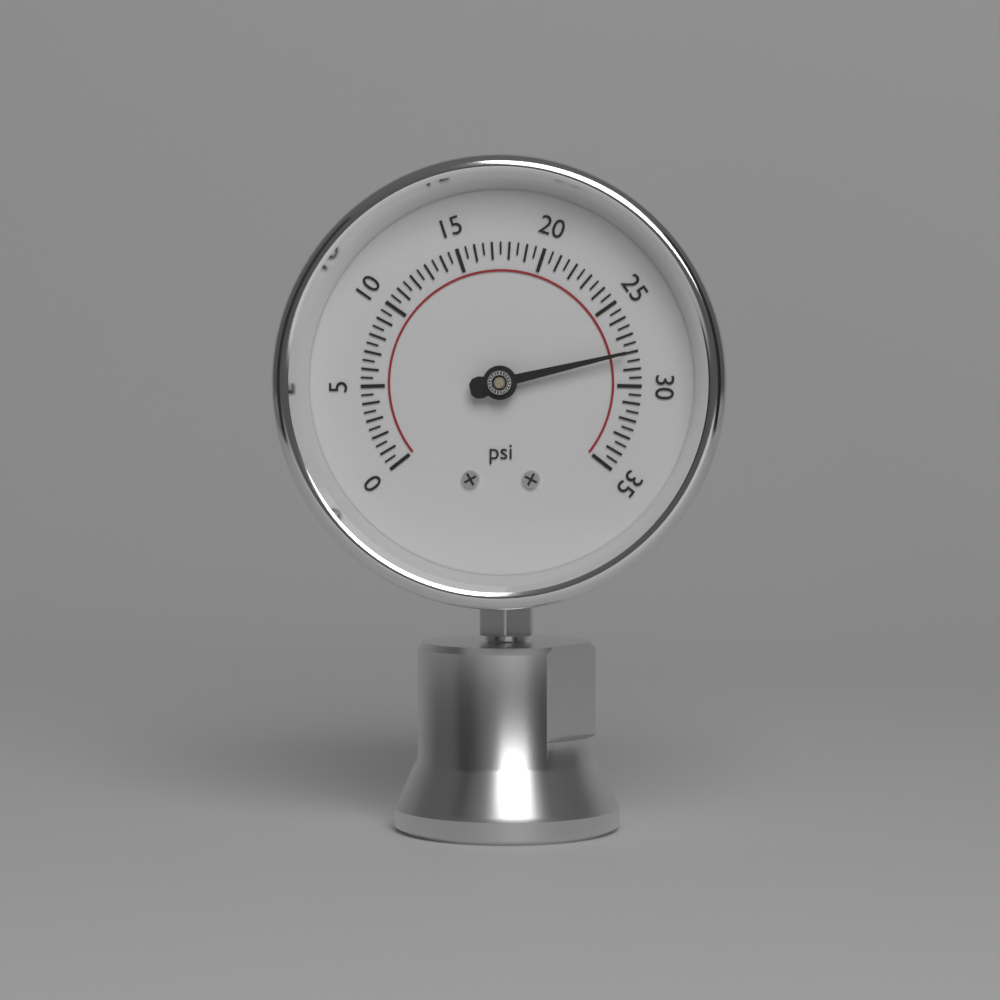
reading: 28.0 psi
